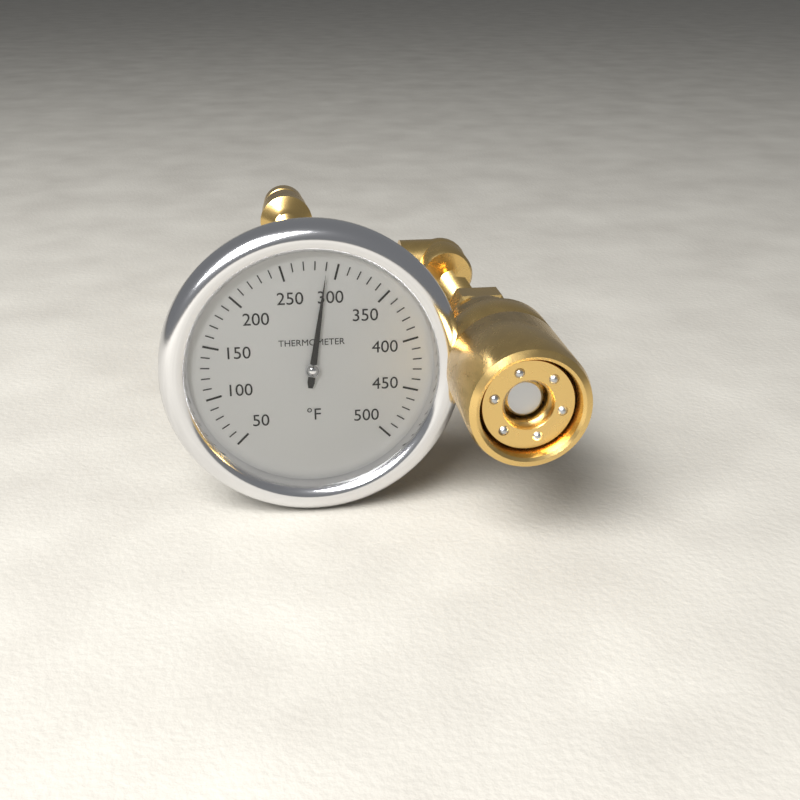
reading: 290 °F
